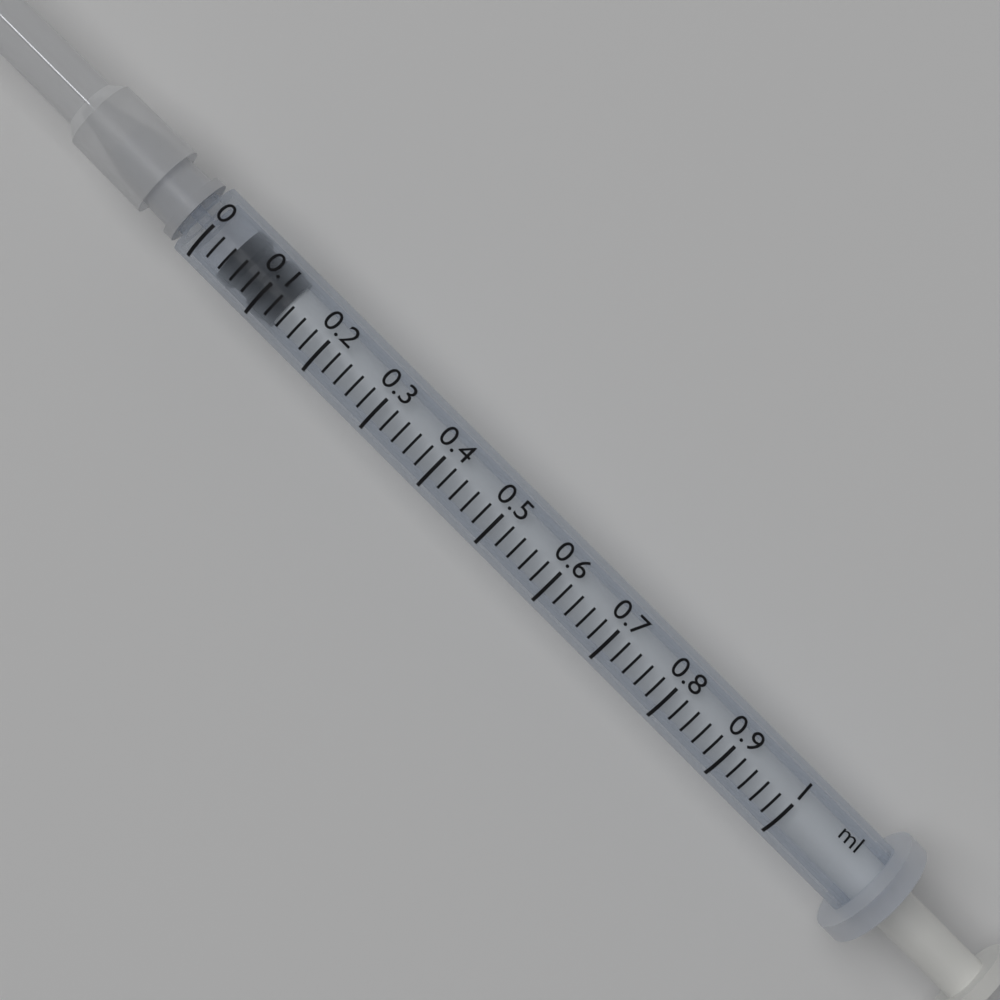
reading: 0.04 ml
